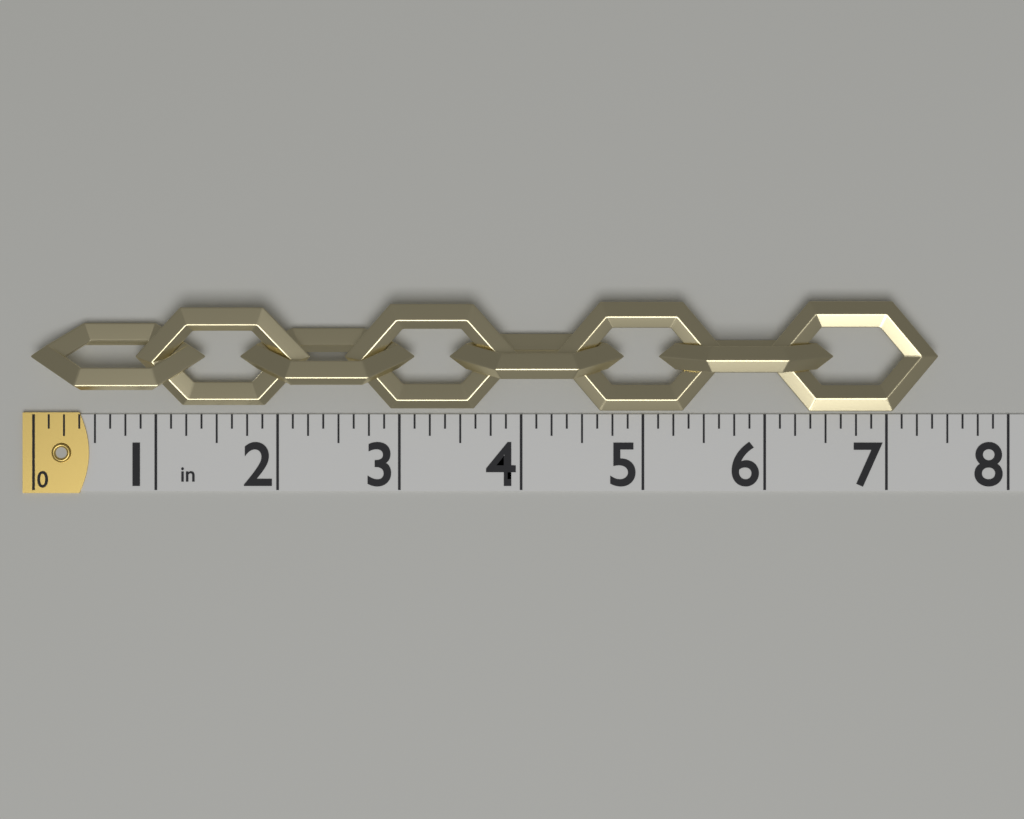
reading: 7.400 in
